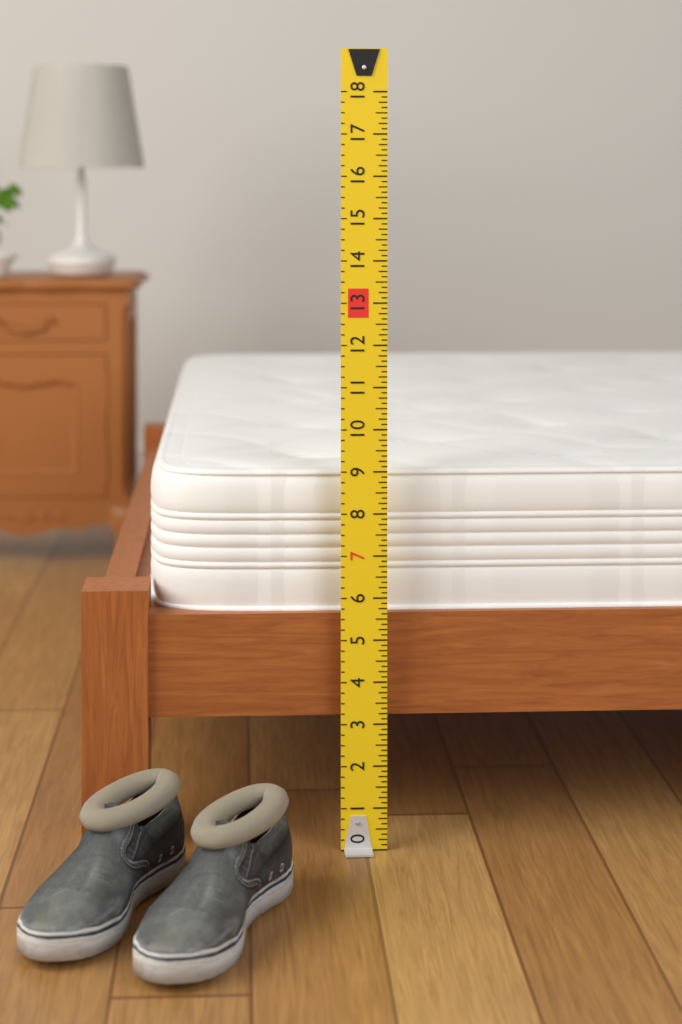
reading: 9.000 (no unit)
